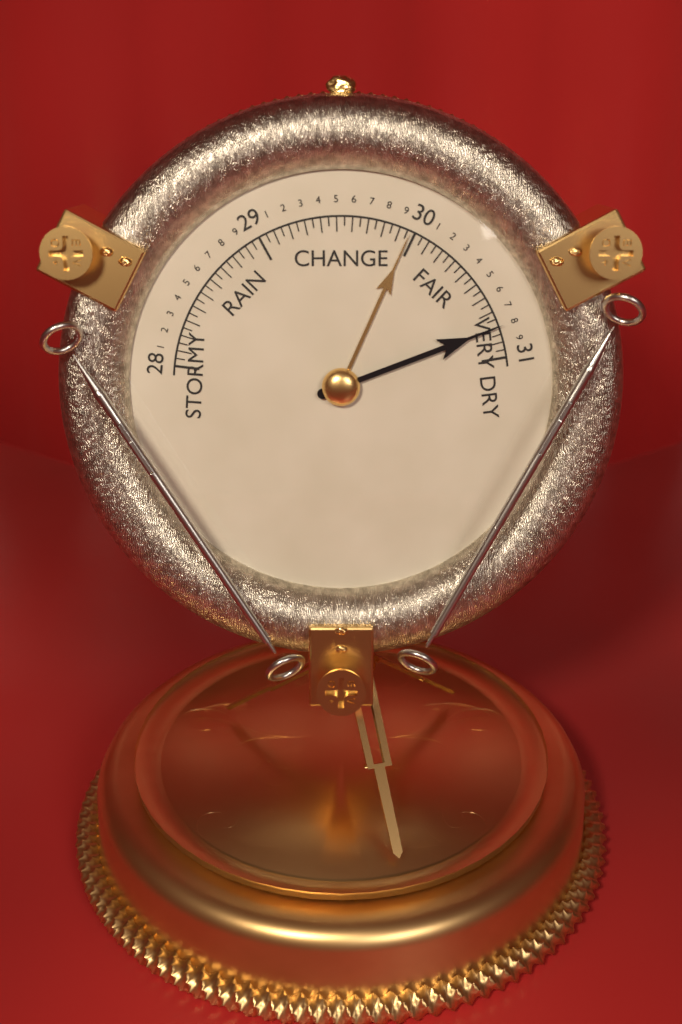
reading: 30.80 (no unit)
